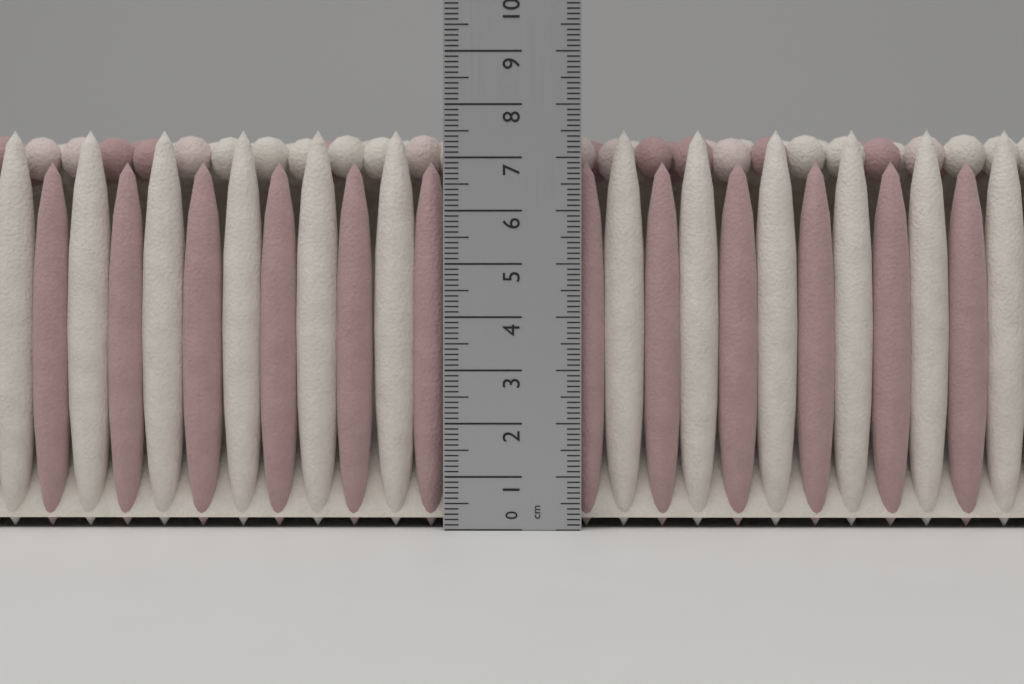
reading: 7.6 cm
